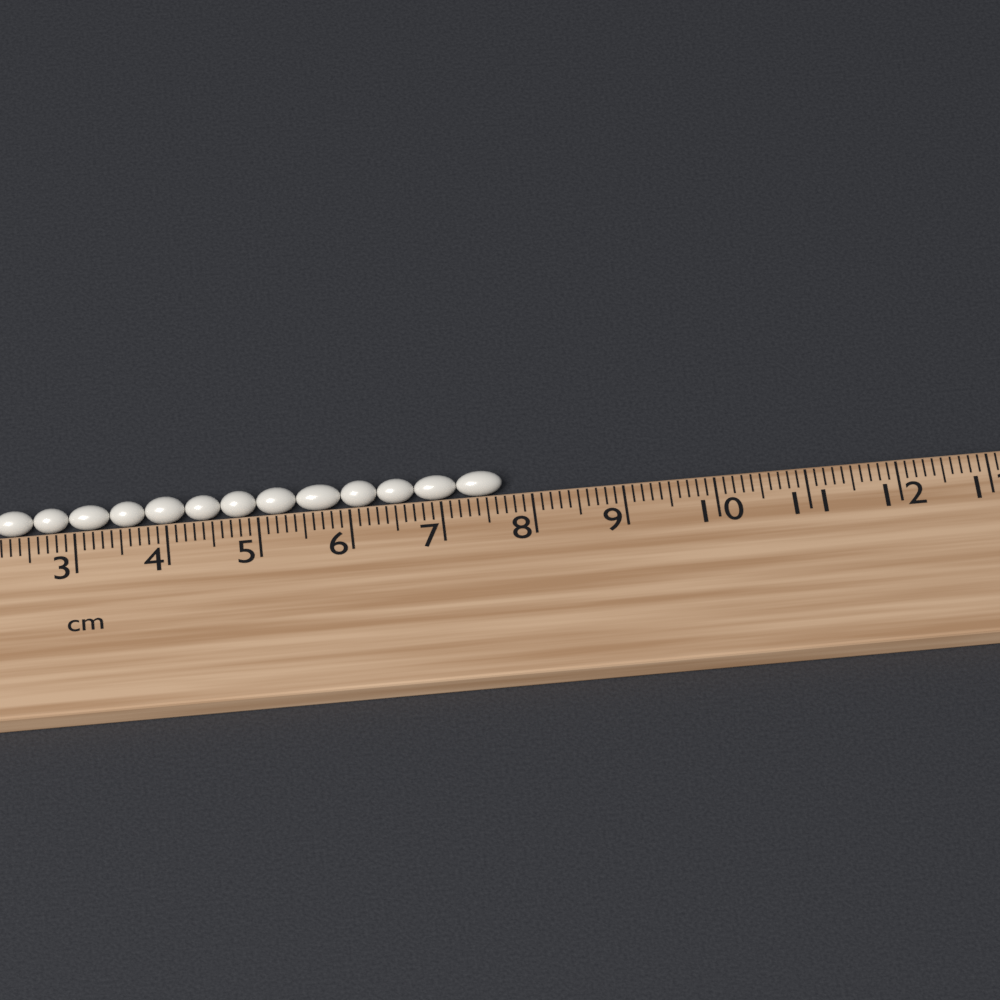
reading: 7.7 cm
